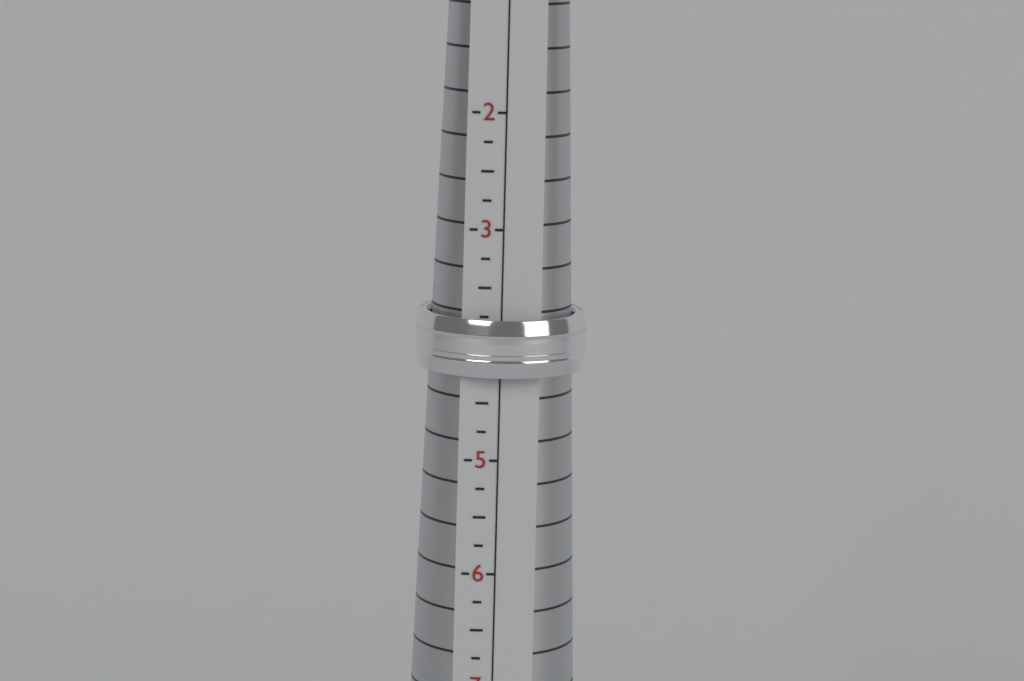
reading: 4.25 (no unit)
